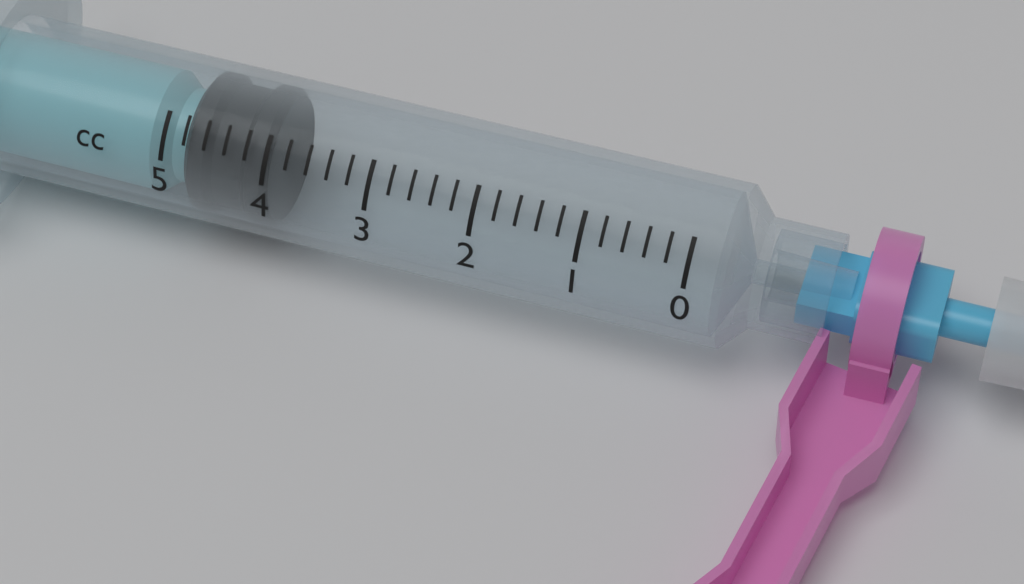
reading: 4.0 cc
